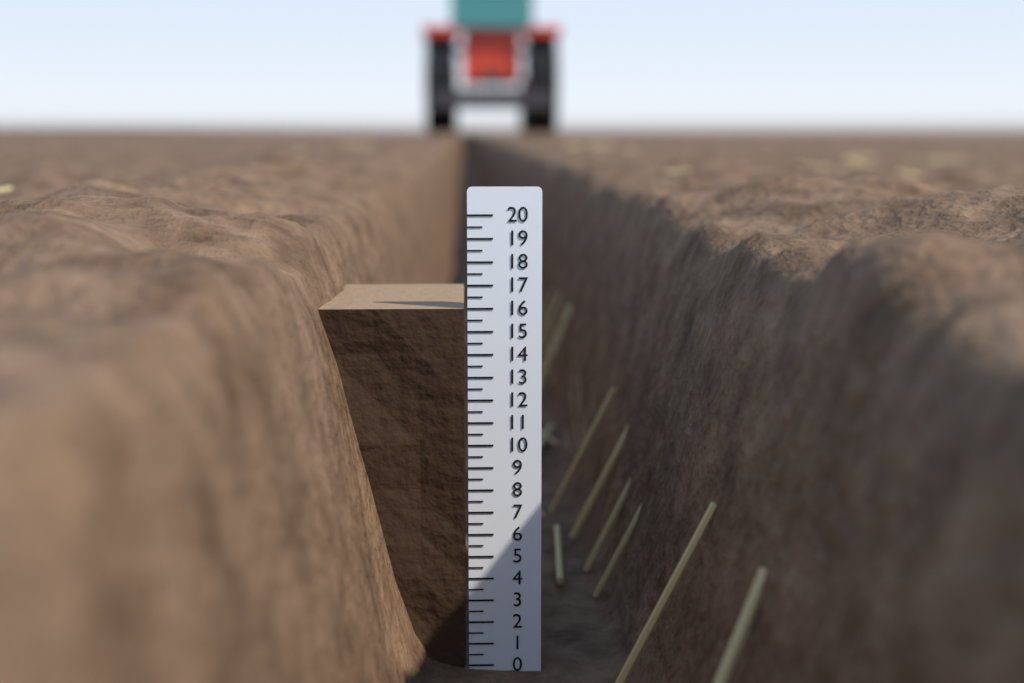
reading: 16.0 (no unit)
